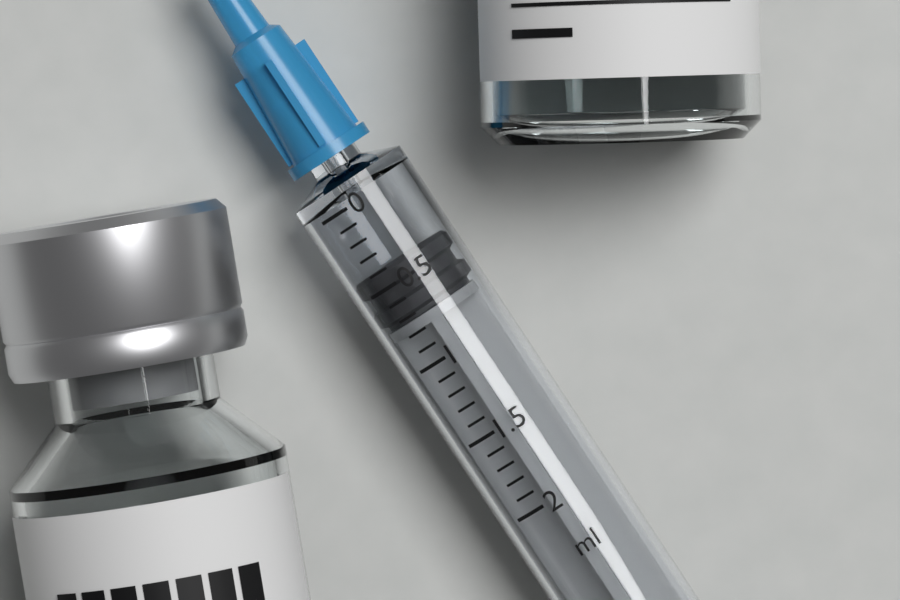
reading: 0.4 ml
